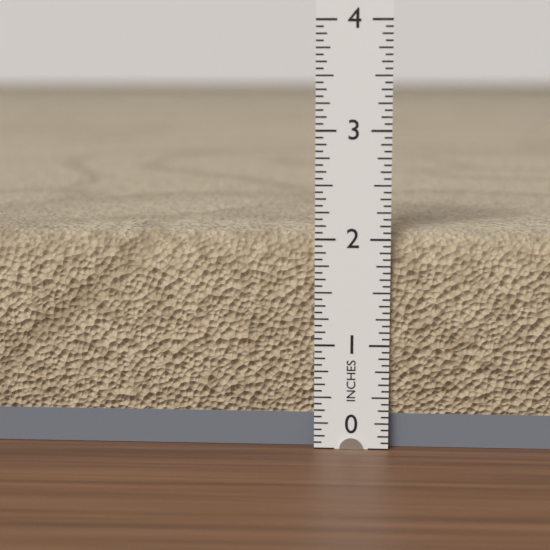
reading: 2.0625 in
